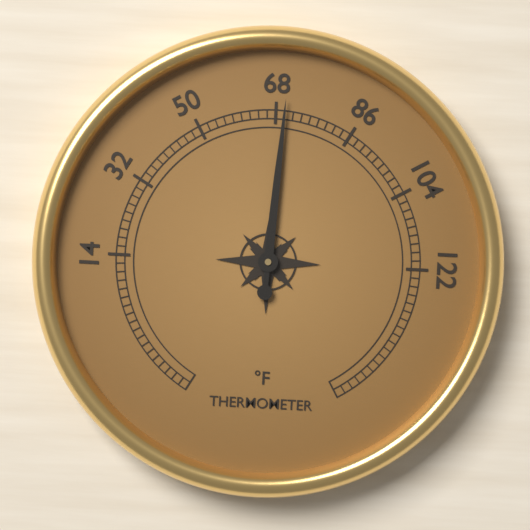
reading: 70 °F
